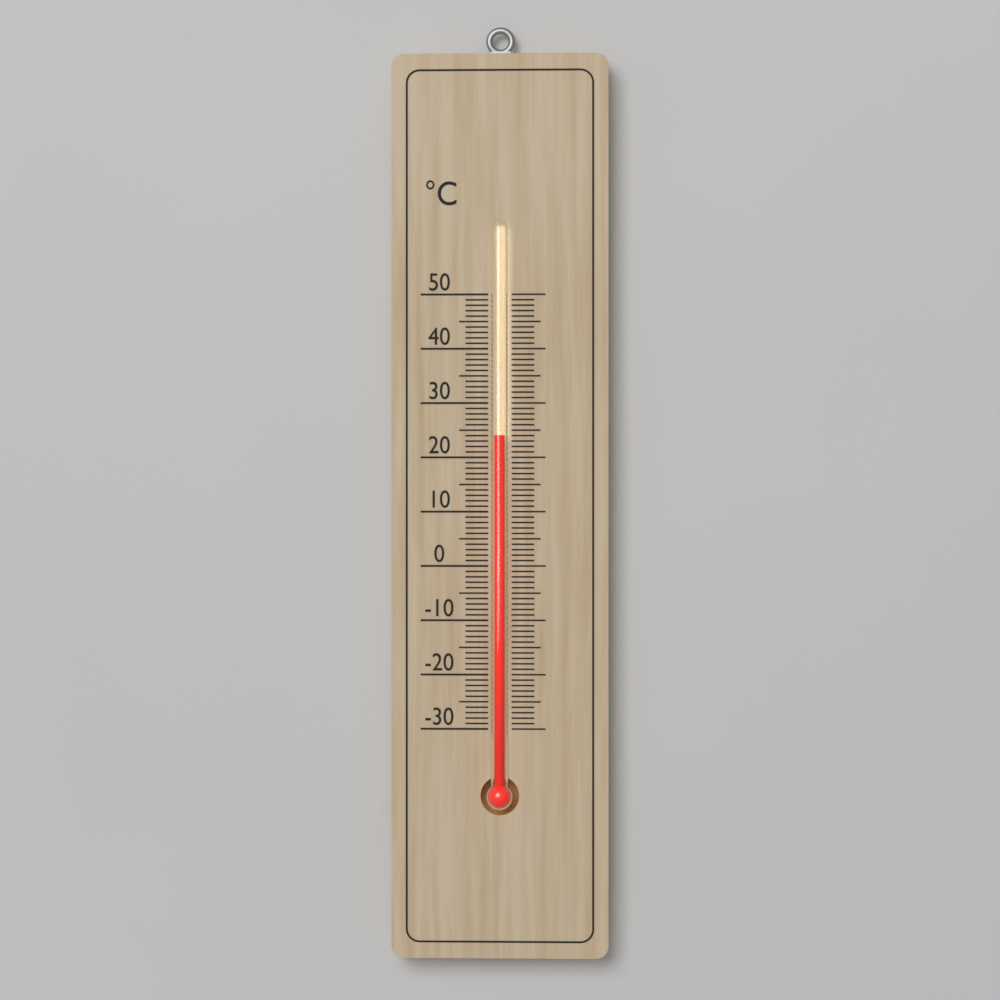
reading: 24 °C
